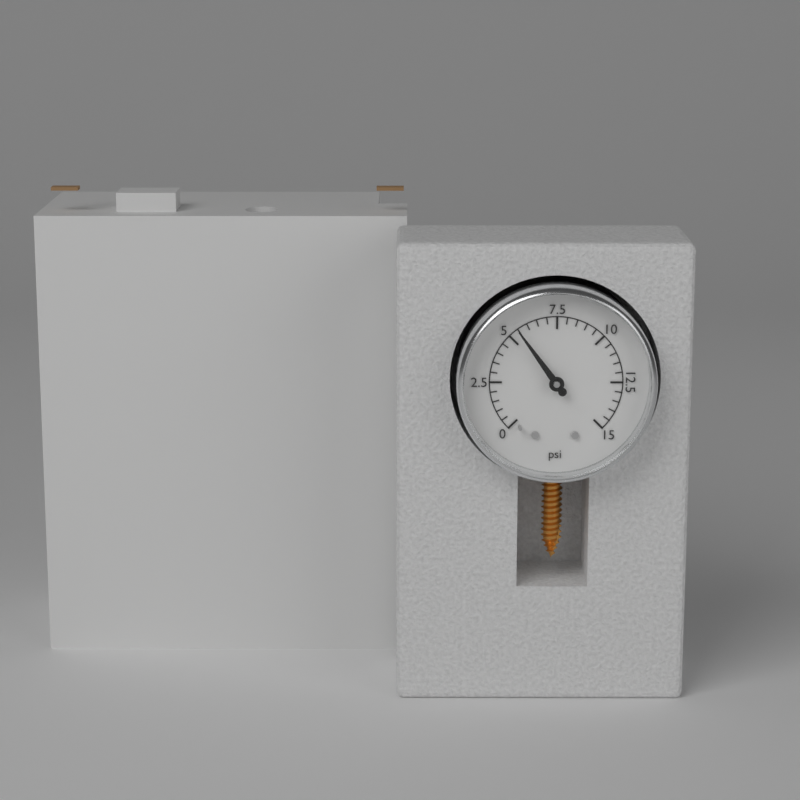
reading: 5.5 psi
